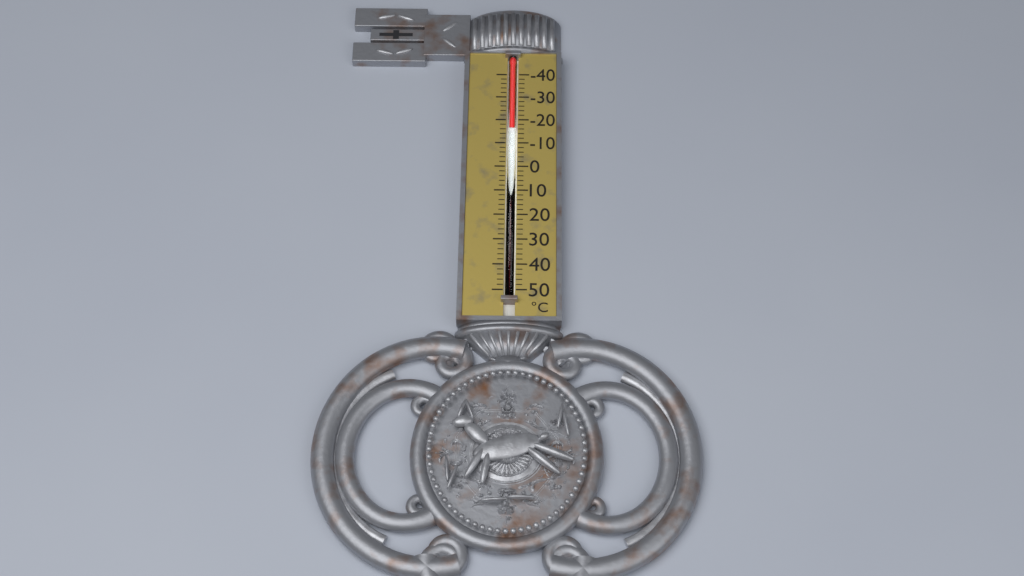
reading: -16 °C
